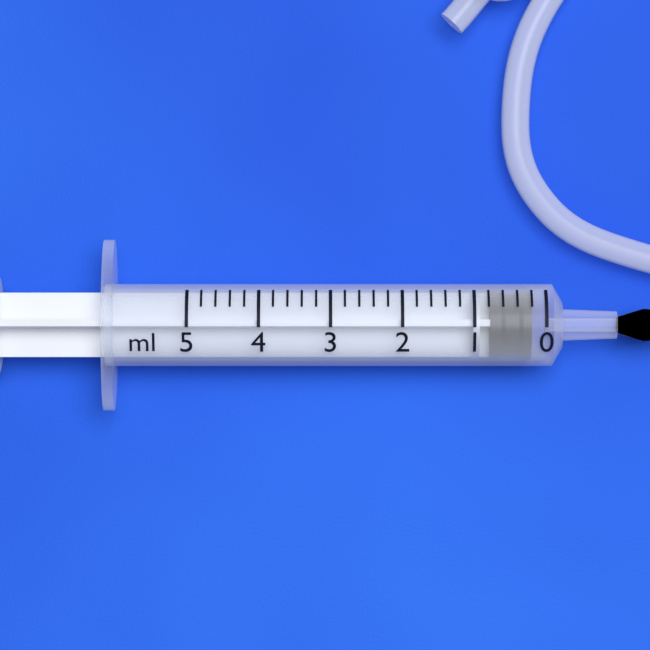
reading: 0.2 ml
